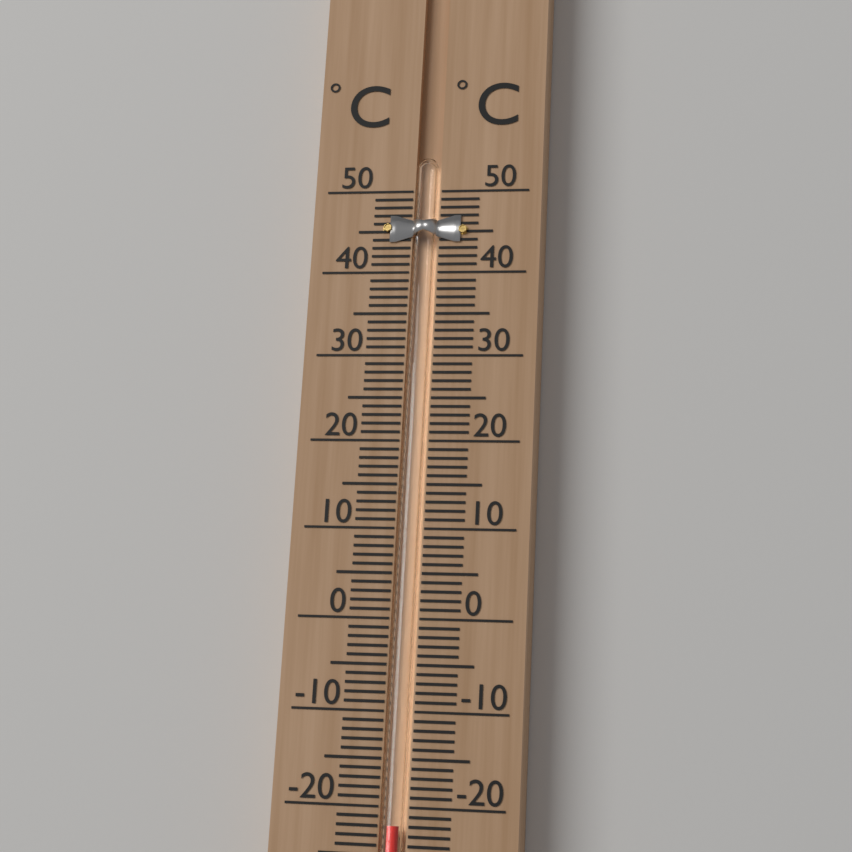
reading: -22 °C
